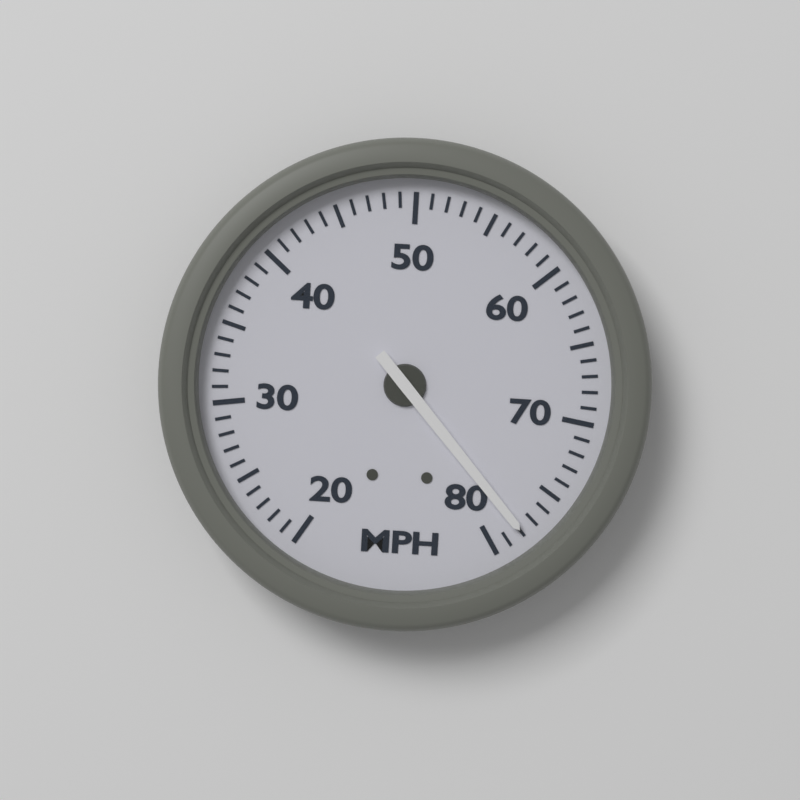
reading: 78 MPH
